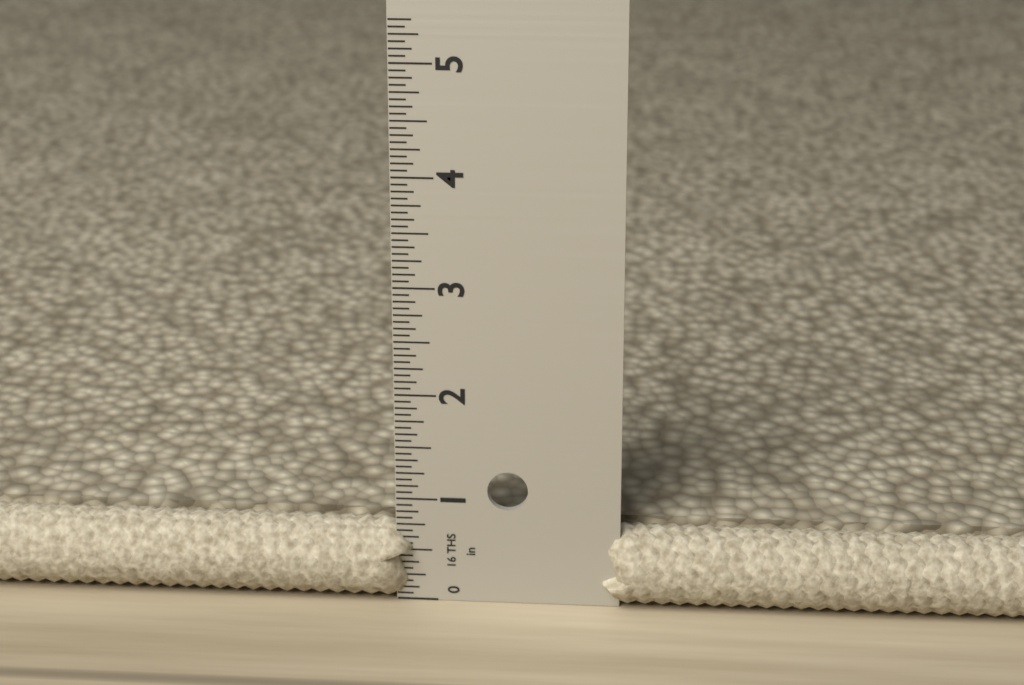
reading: 0.7500 in
